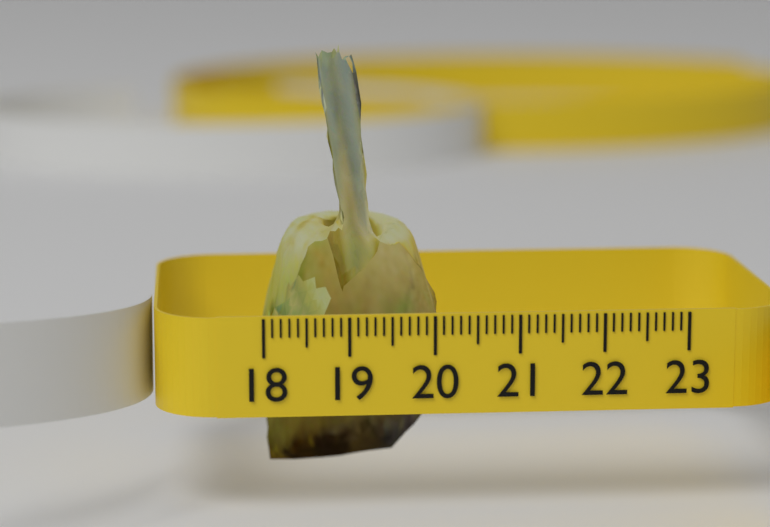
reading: 20.2 (no unit)
